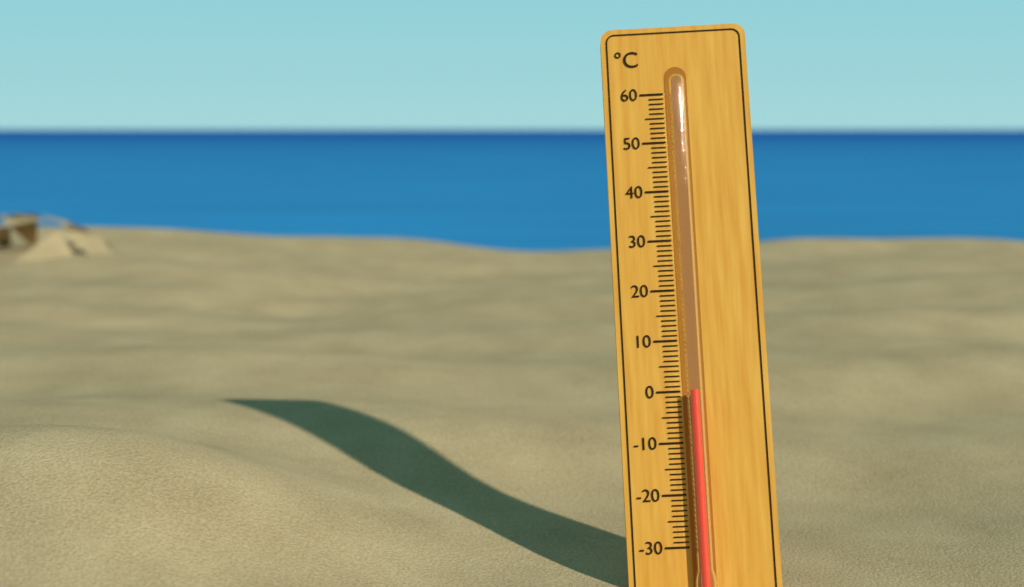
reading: 0 °C
